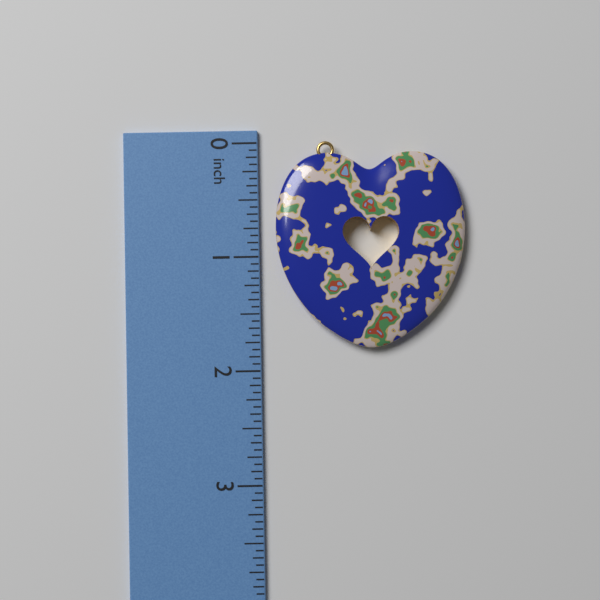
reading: 1.8125 in
